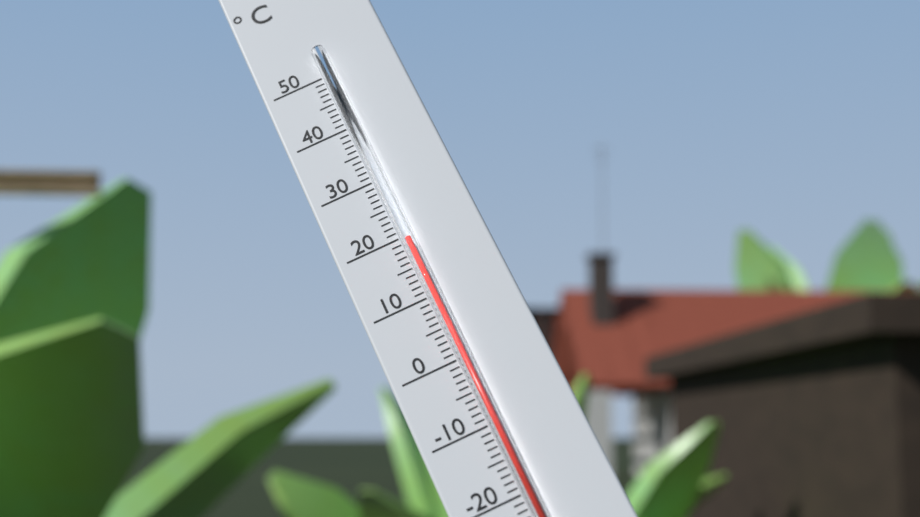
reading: 19 °C
